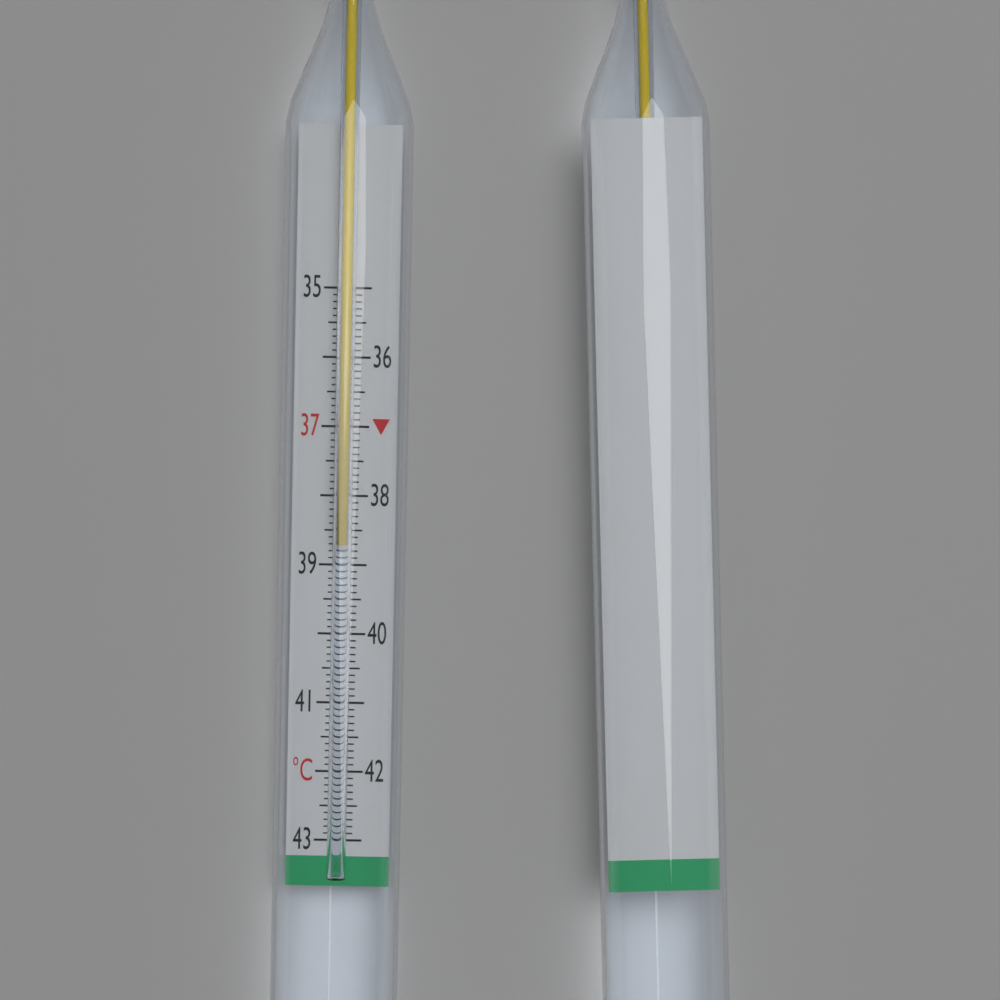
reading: 38.7 °C
